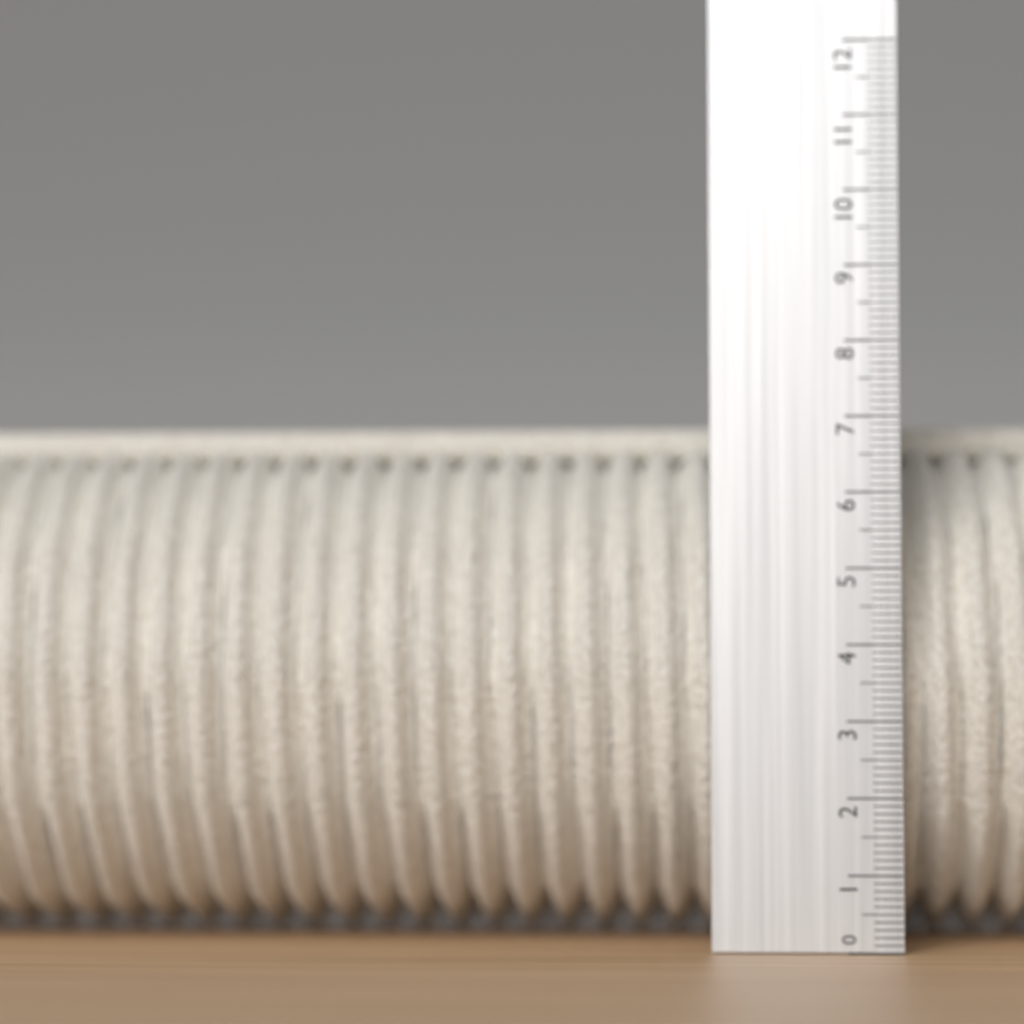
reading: 7.1 (no unit)
